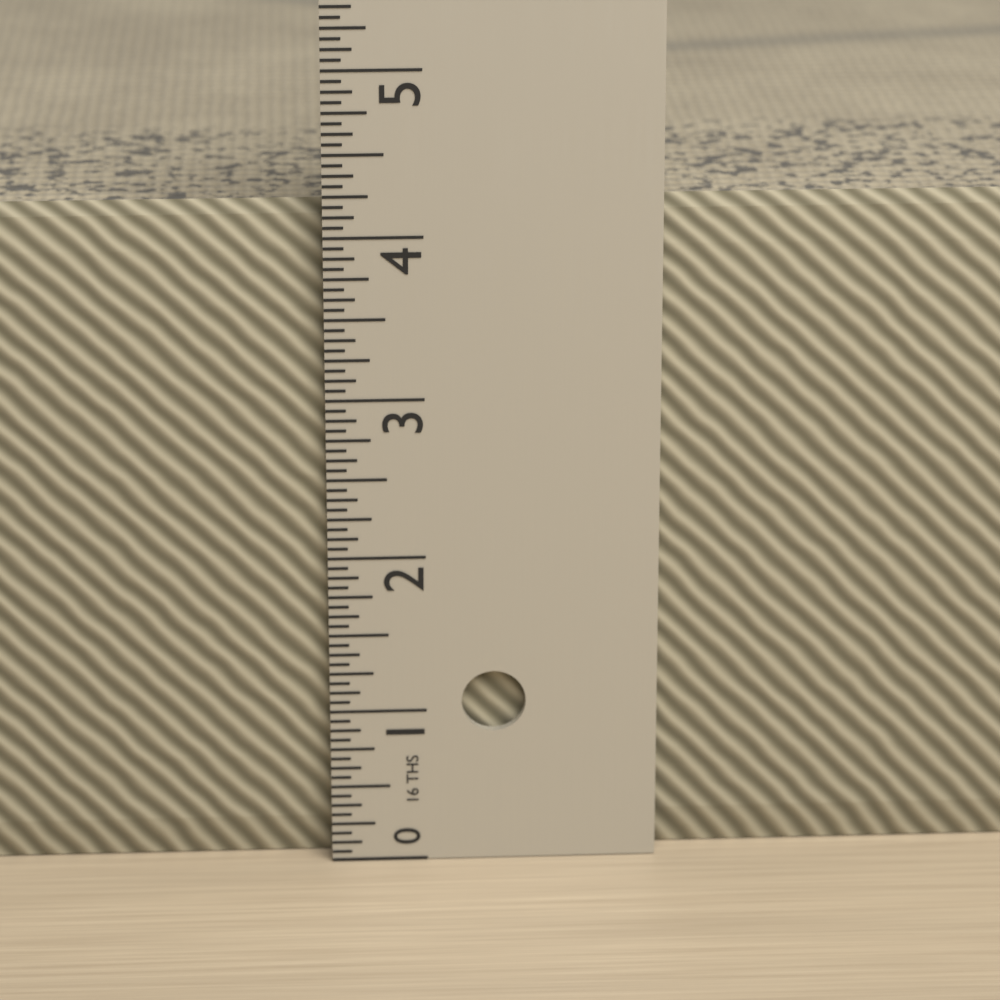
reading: 4.1875 in
